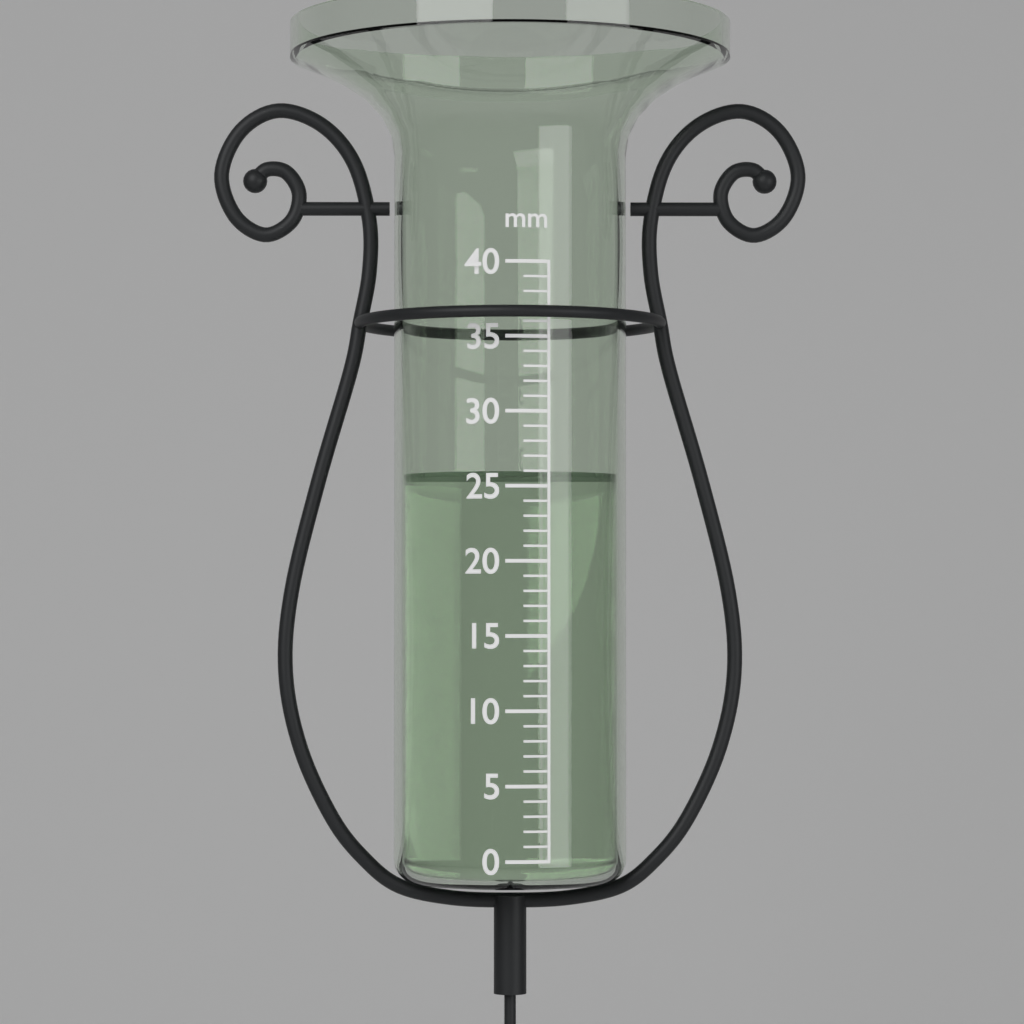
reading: 26 mm
